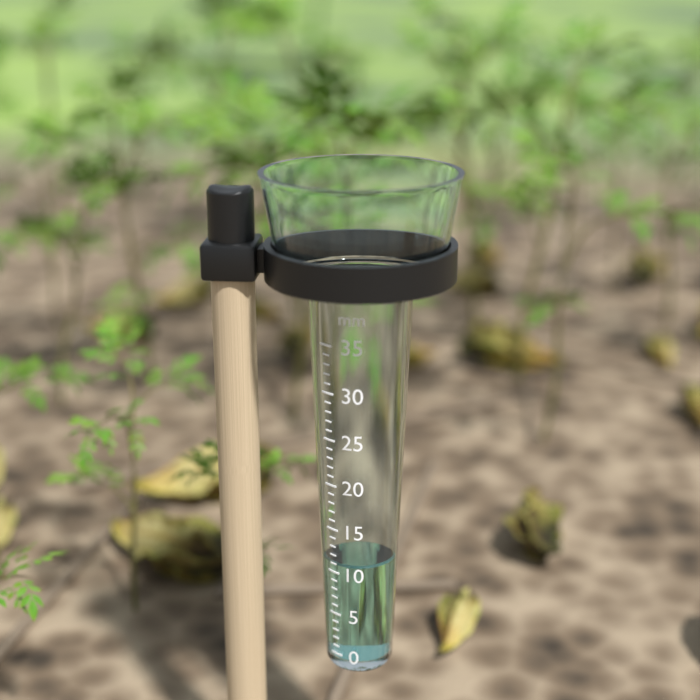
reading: 11 mm
